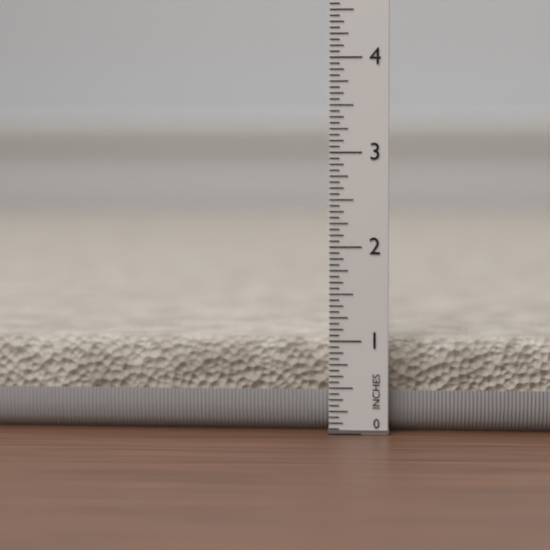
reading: 1.0000 in
